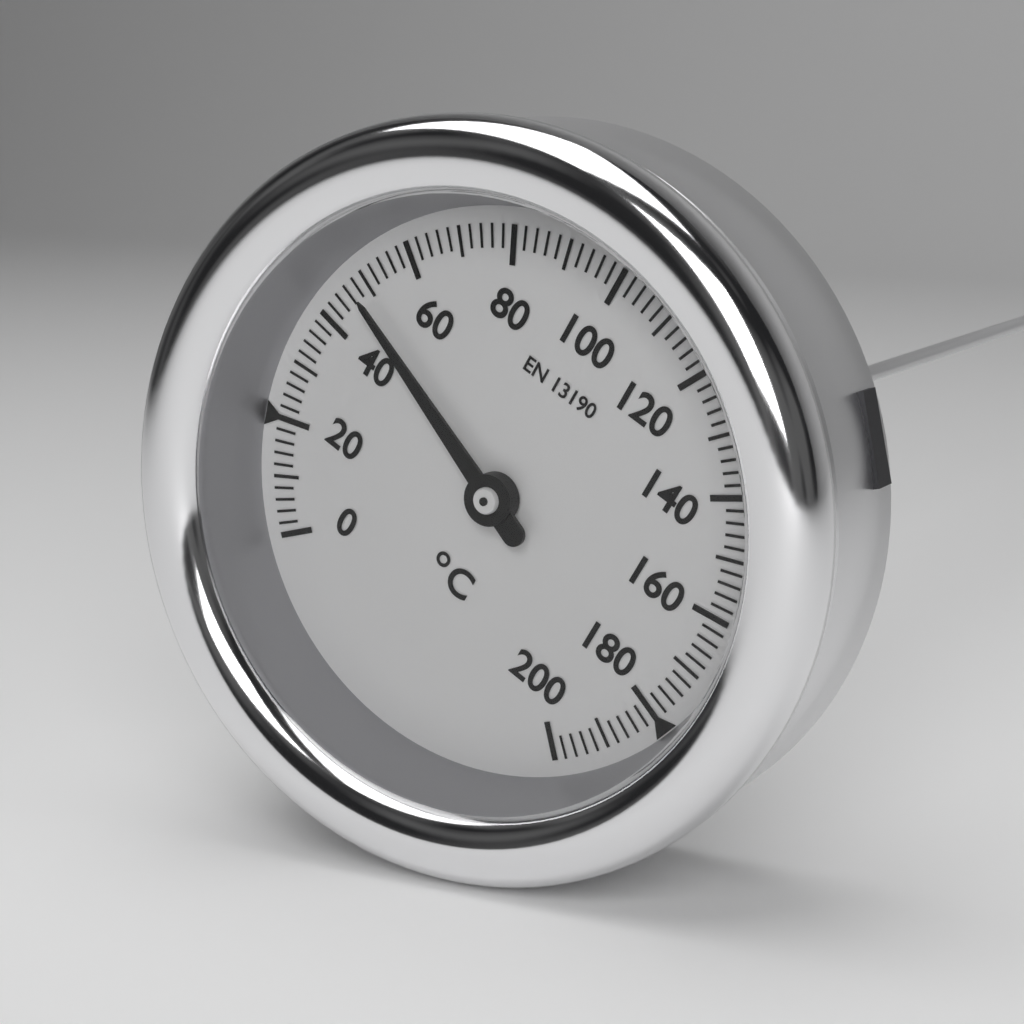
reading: 48 °C
